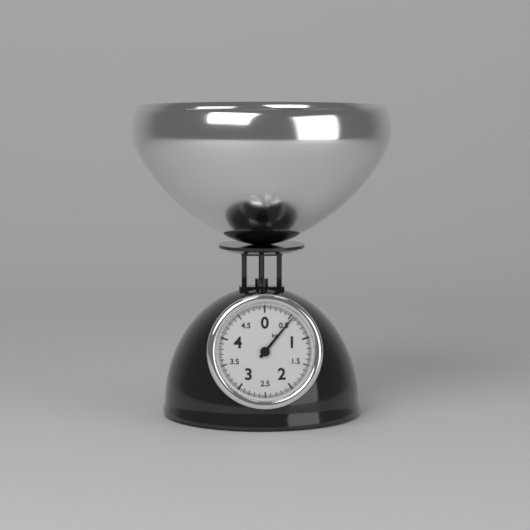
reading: 0.550 kg
